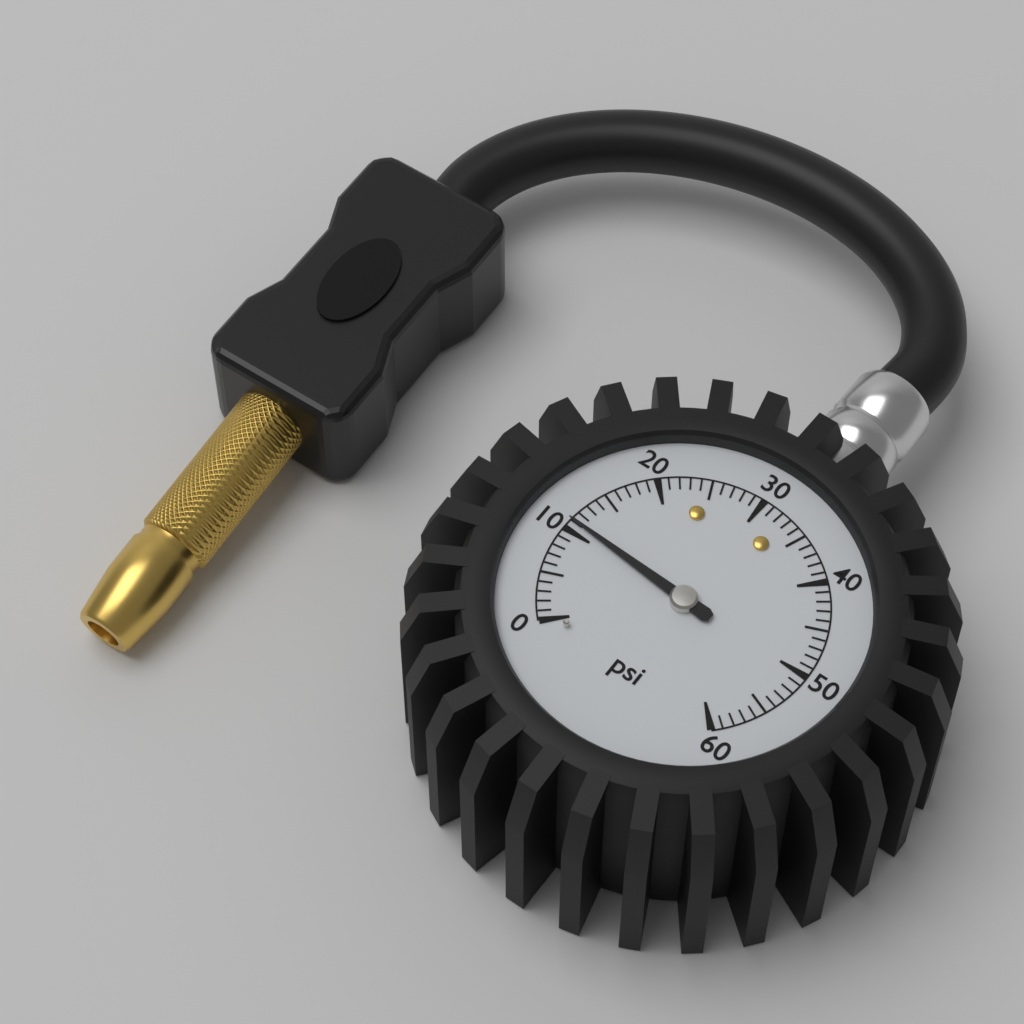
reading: 11 psi
